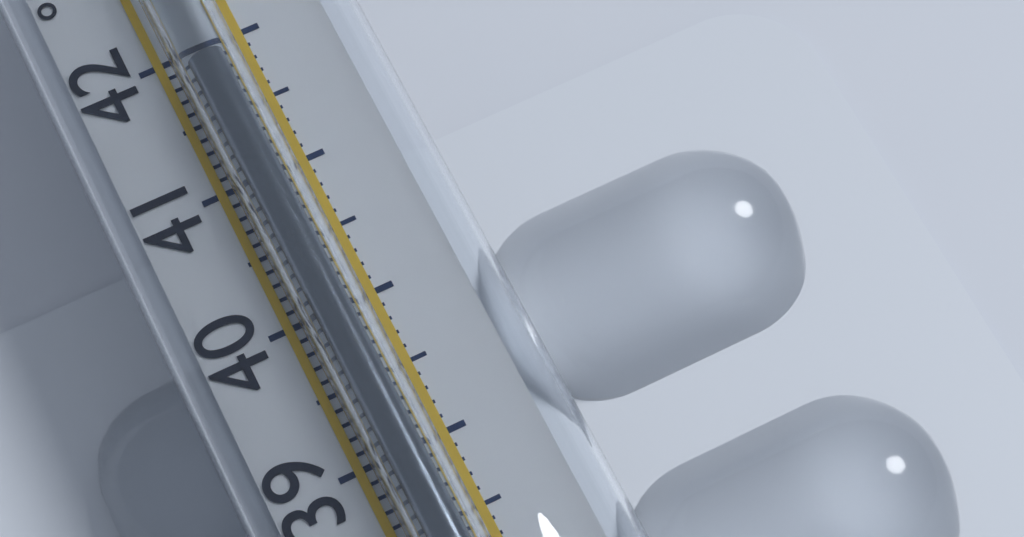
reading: 41.8 °C
